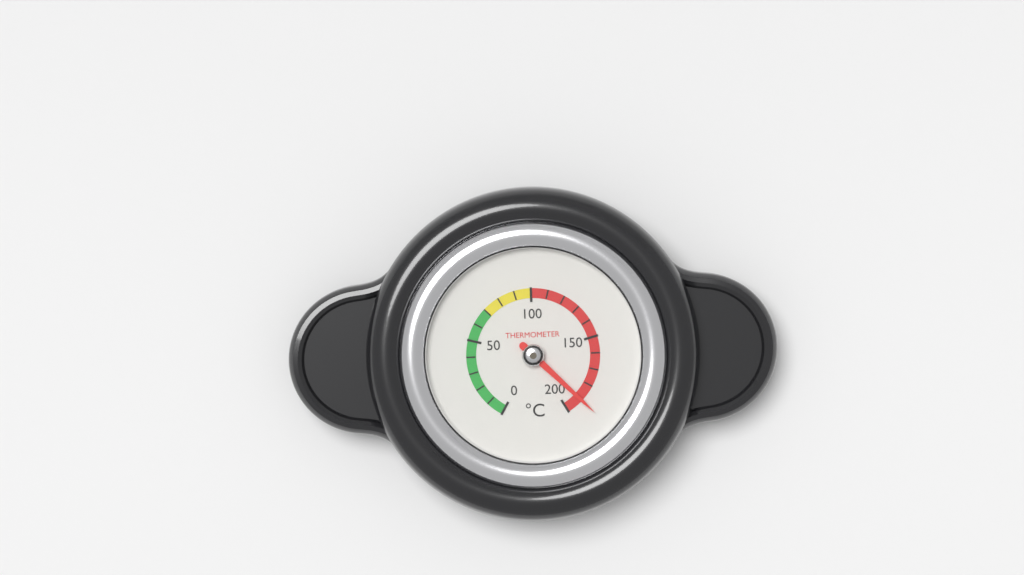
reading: 190 °C
